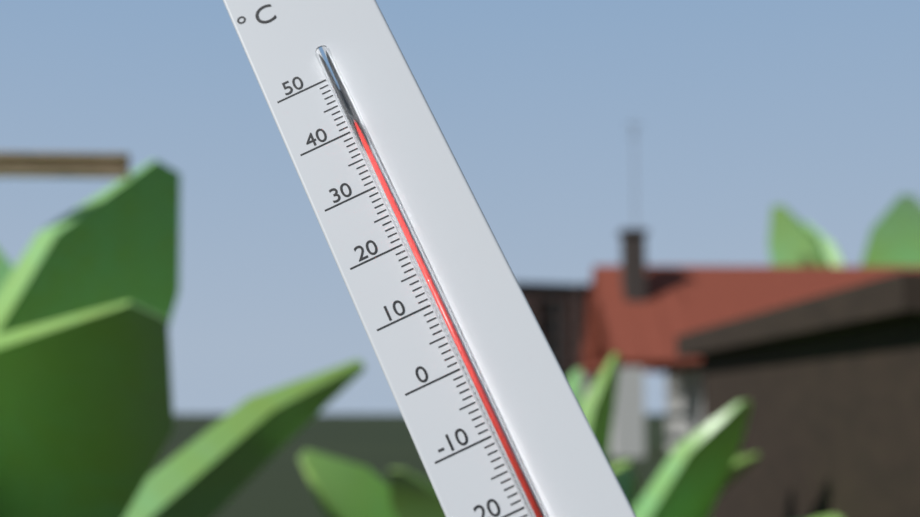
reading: 41 °C
